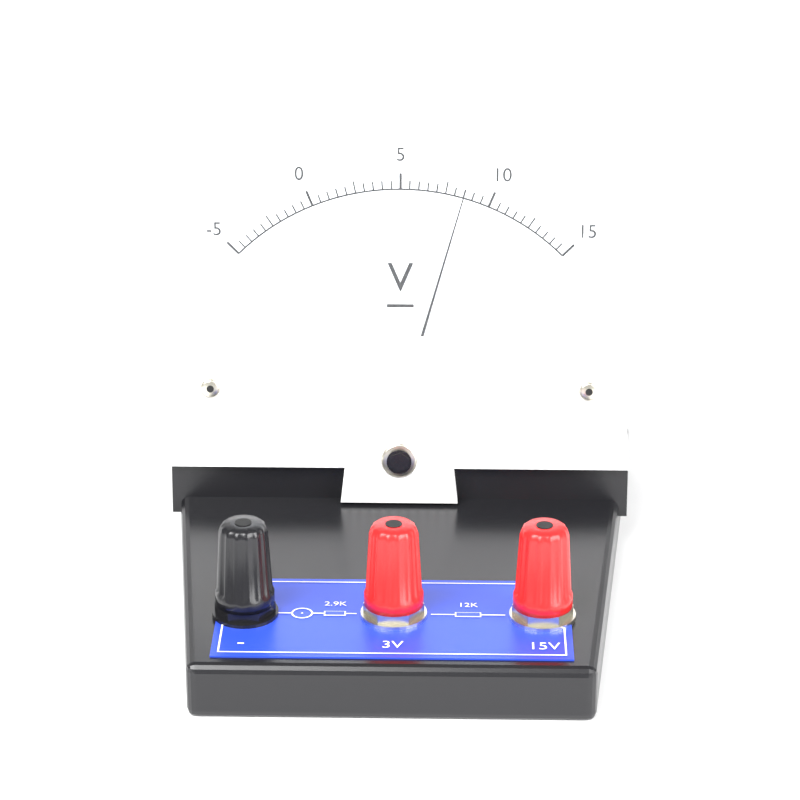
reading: 8.5 V
